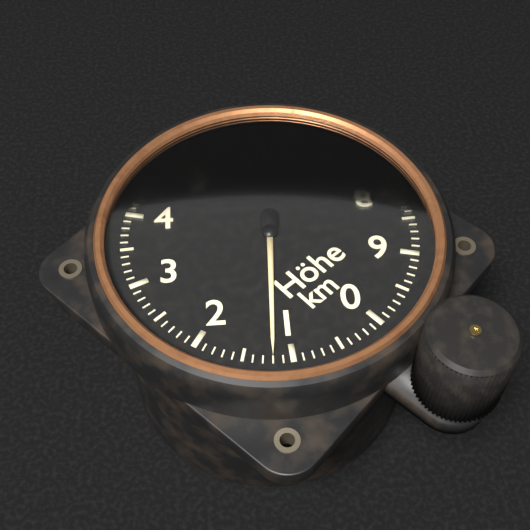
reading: 1.2 km
